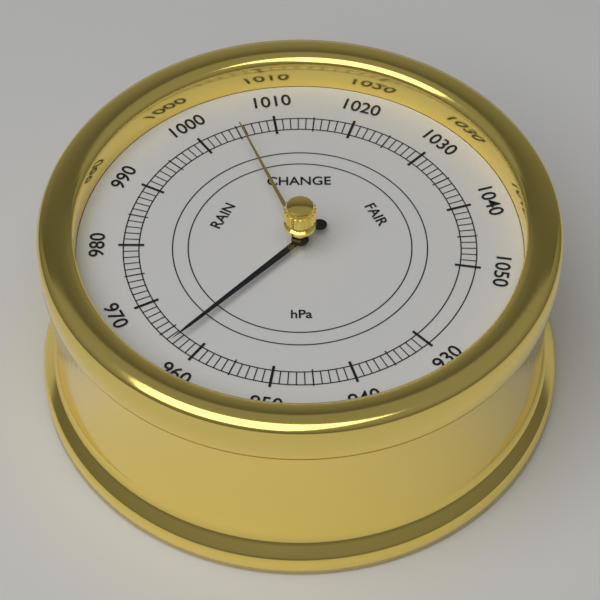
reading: 963 hPa
